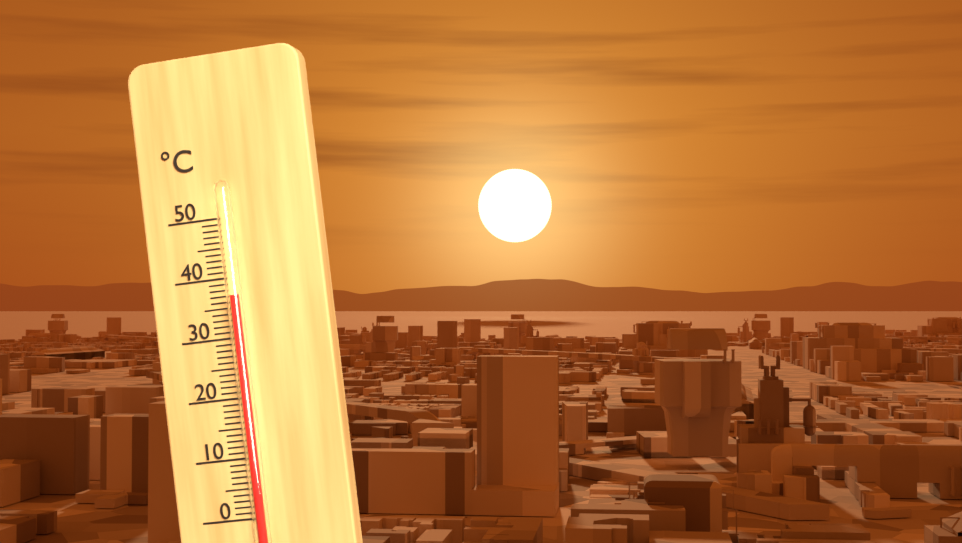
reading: 37 °C
